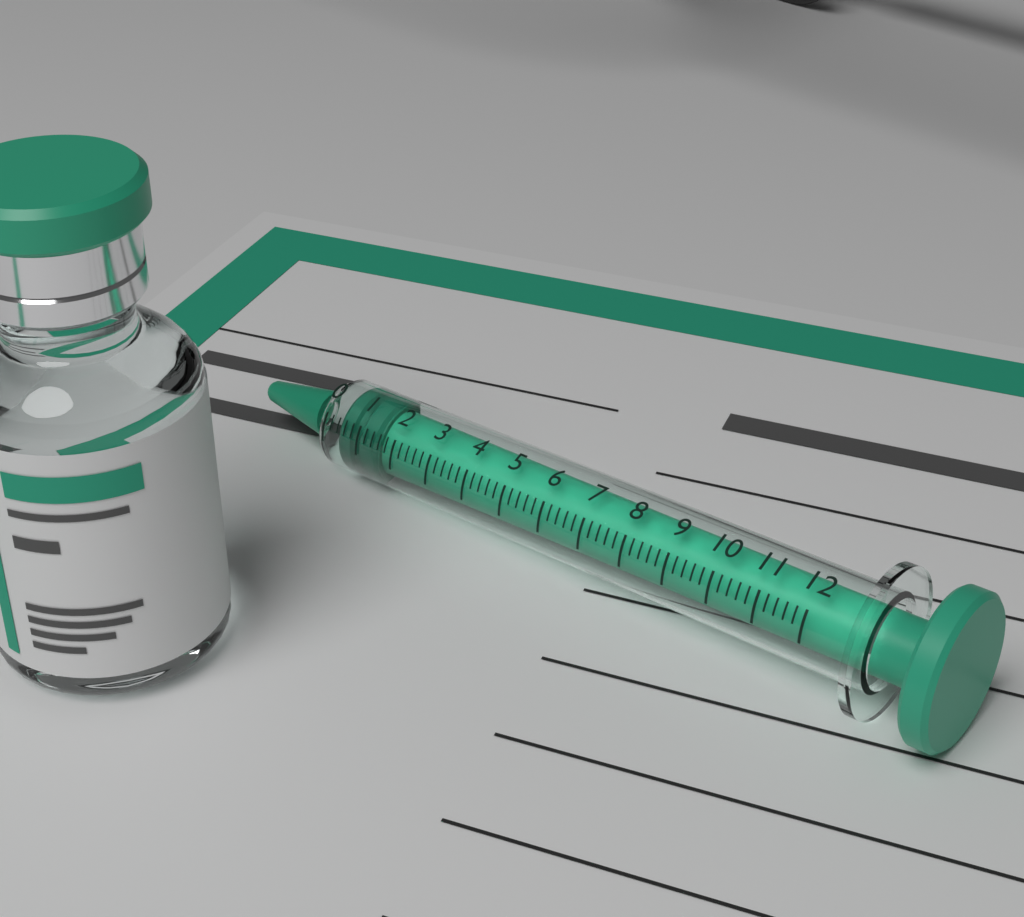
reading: 0.4 (no unit)
